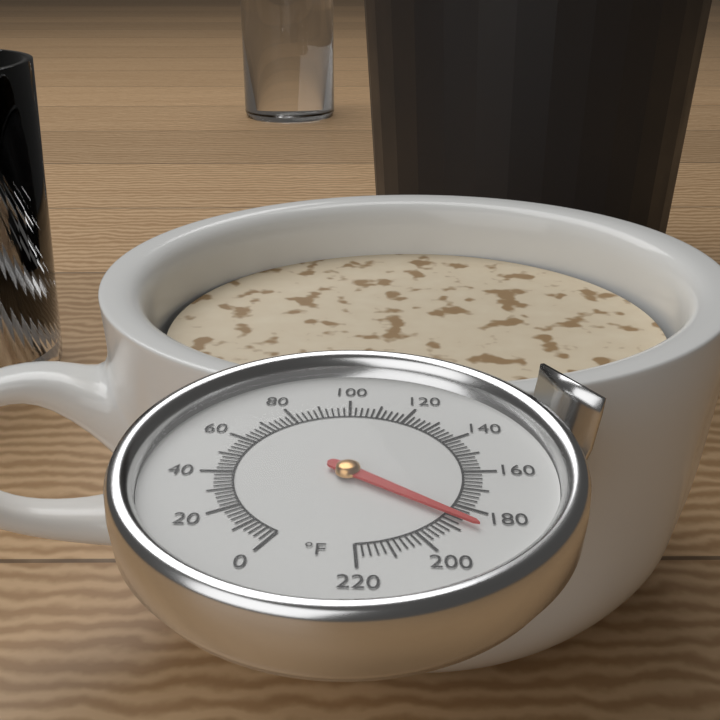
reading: 186 °F
